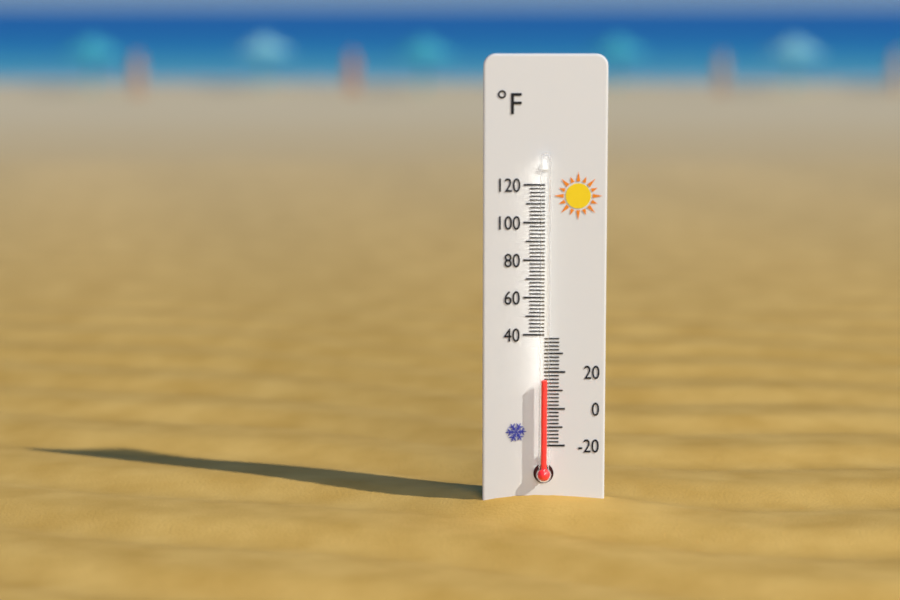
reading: 16 °F
